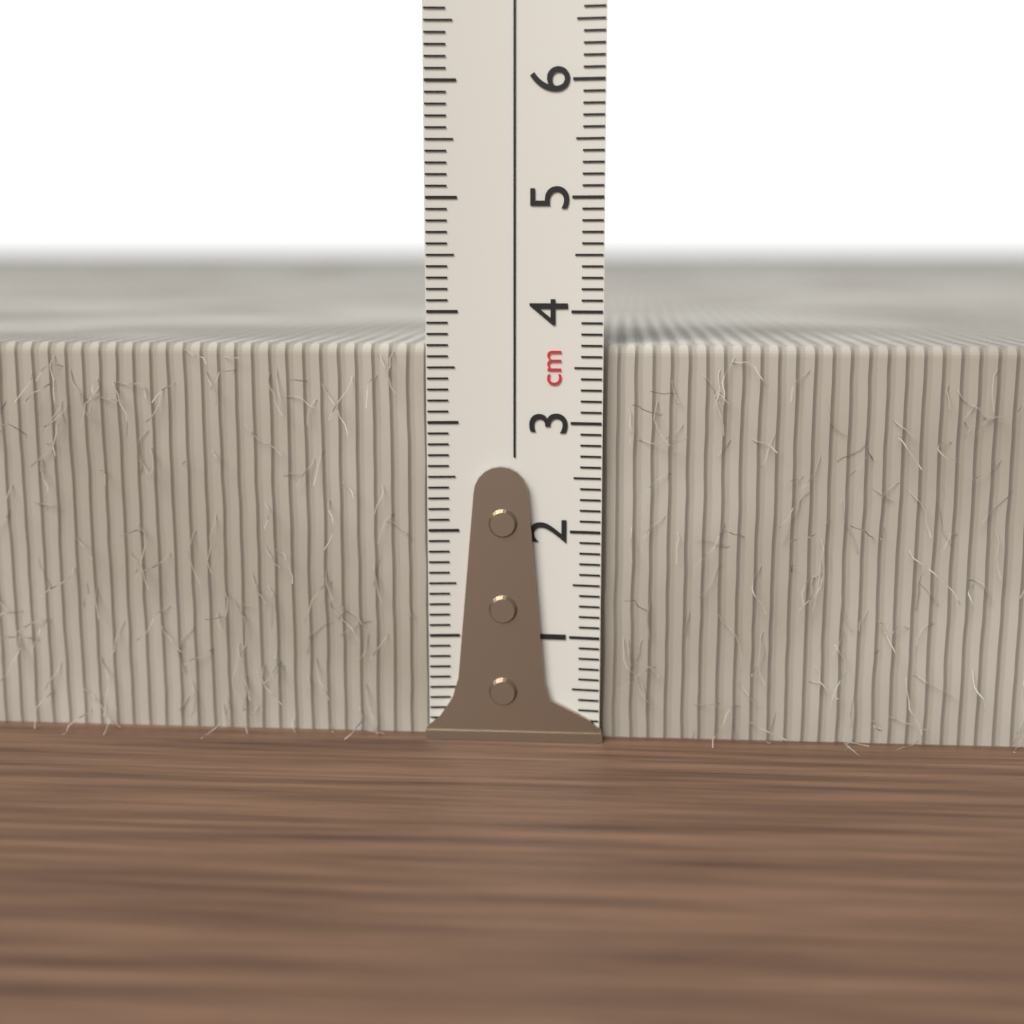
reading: 3.7 cm
